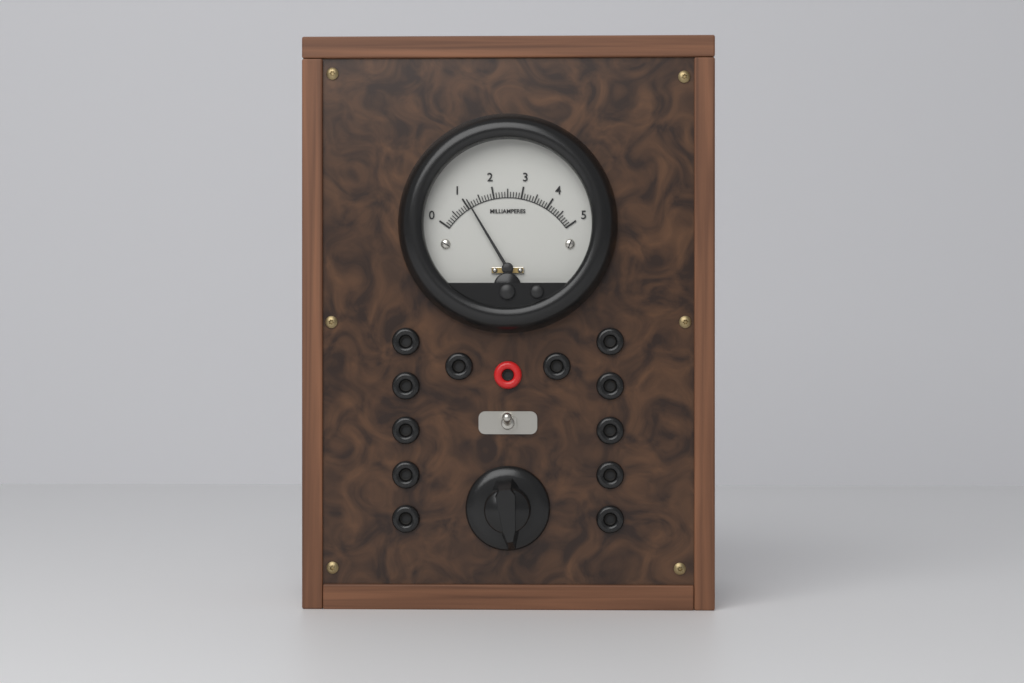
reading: 1.1 mA
